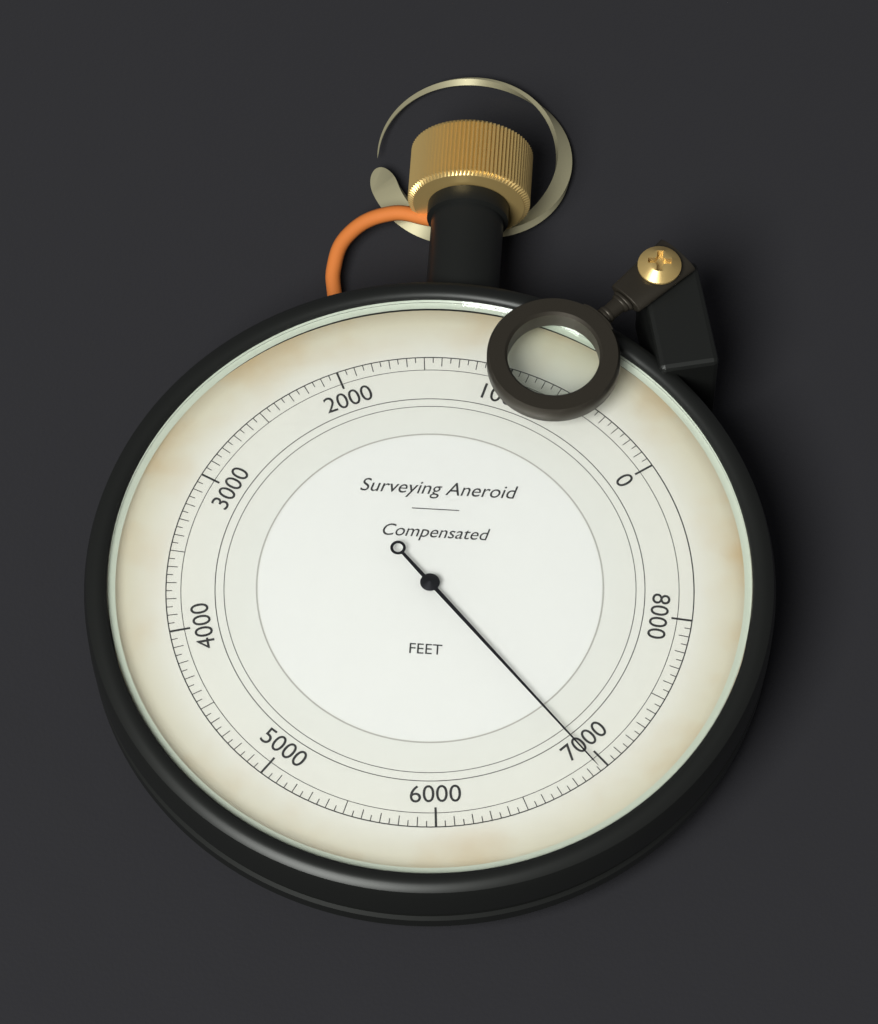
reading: 6950 ft
